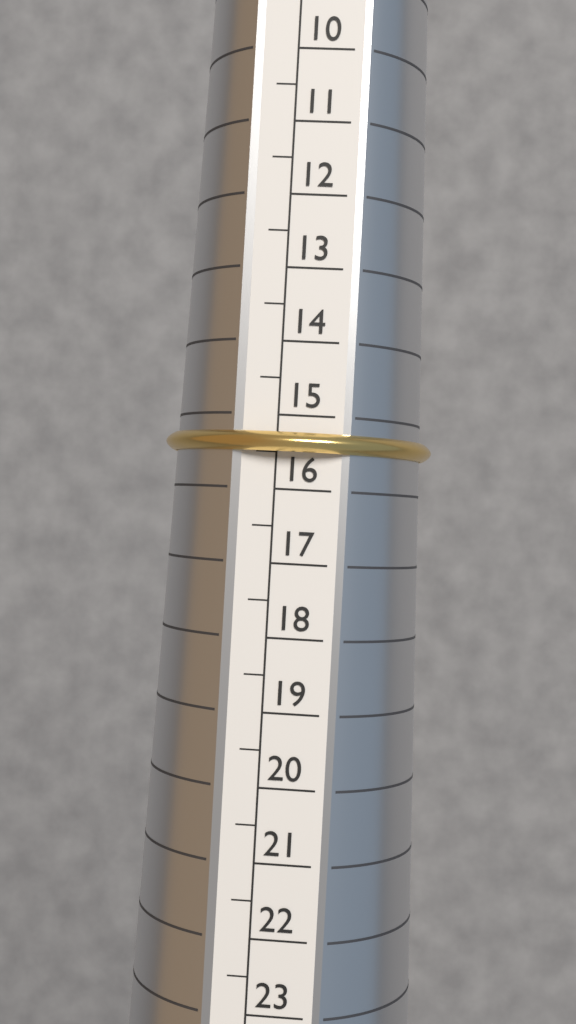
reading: 15.5 (no unit)
